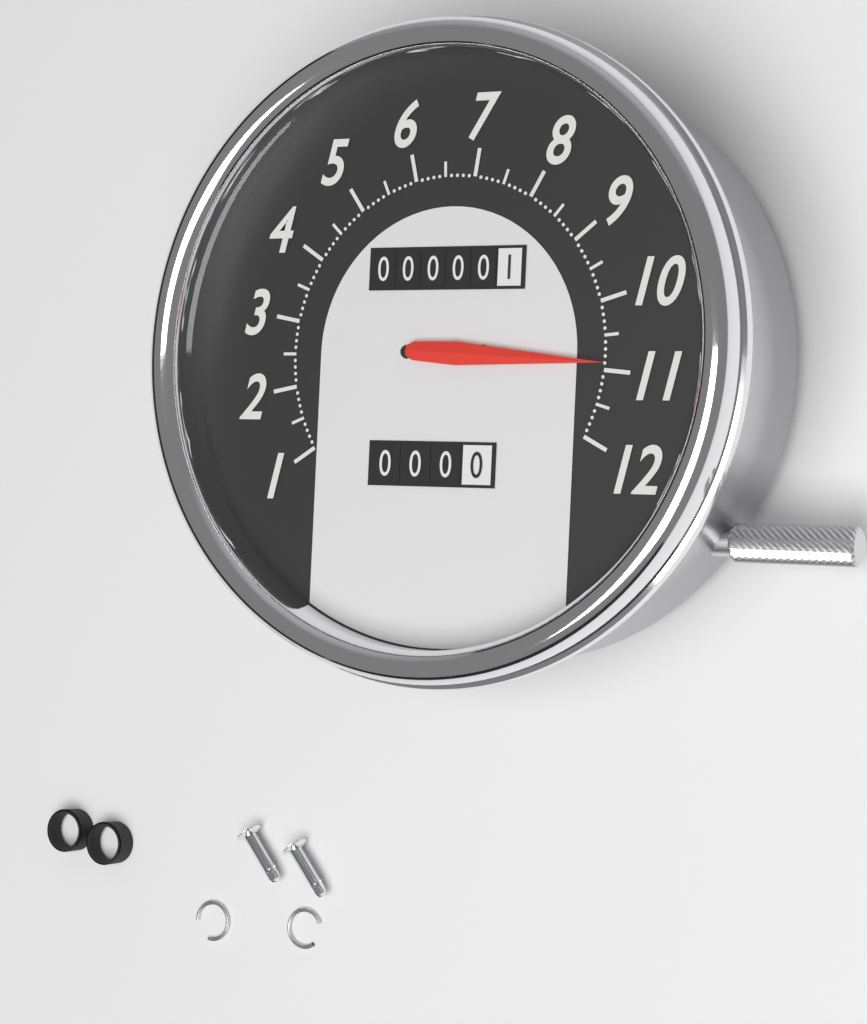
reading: 10.9 (no unit)
